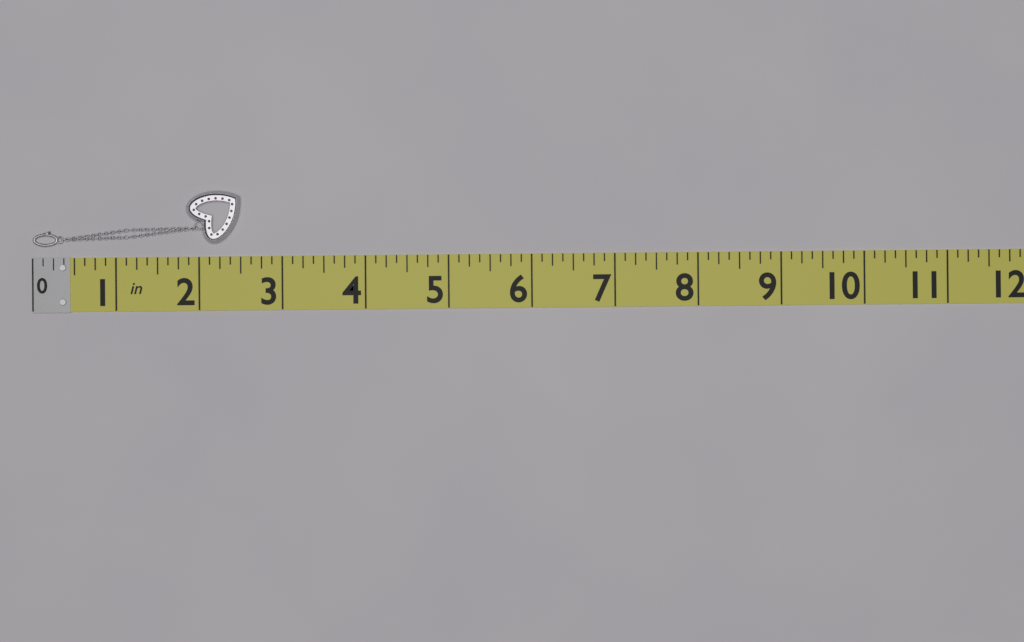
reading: 2.500 in
